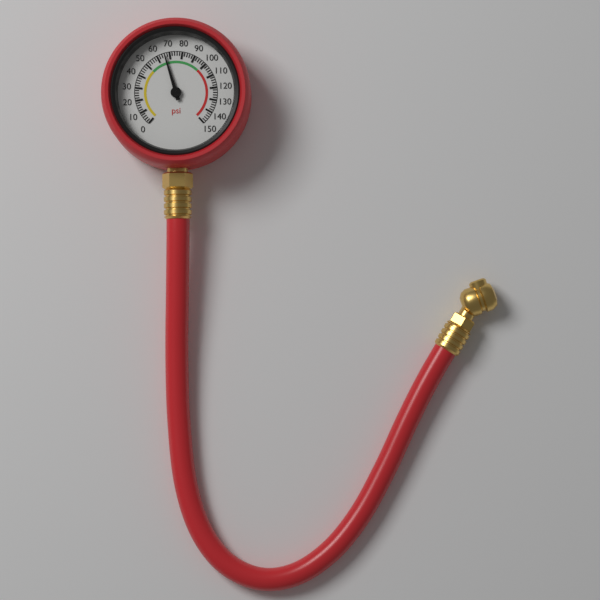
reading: 66 psi
